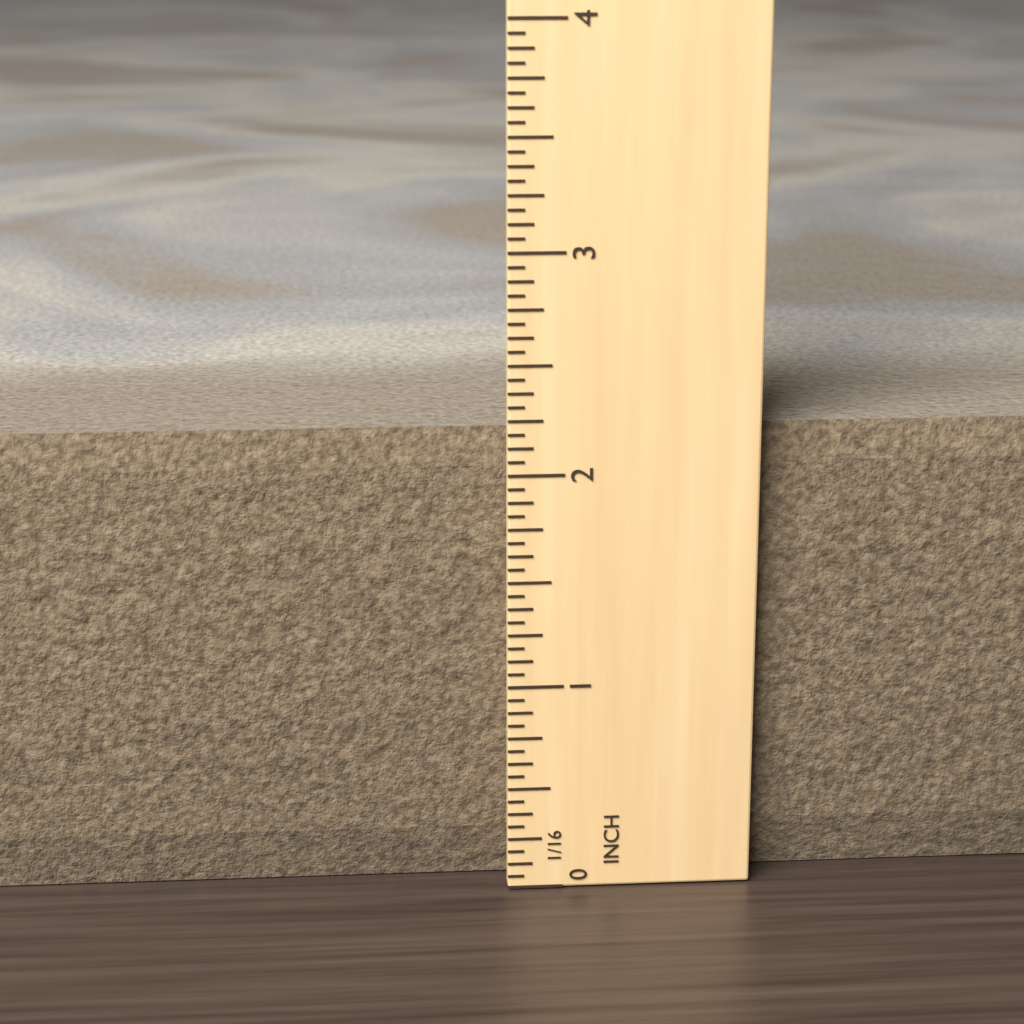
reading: 2.1875 in
